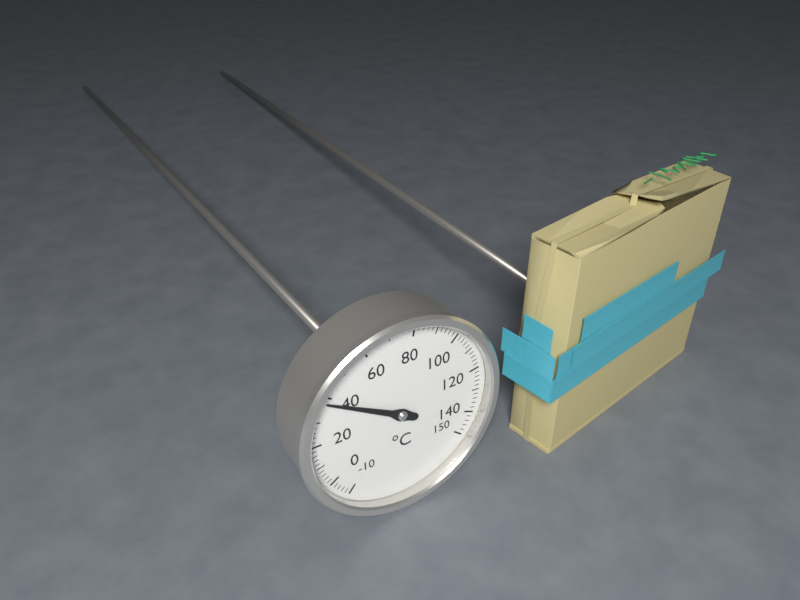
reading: 38 °C
